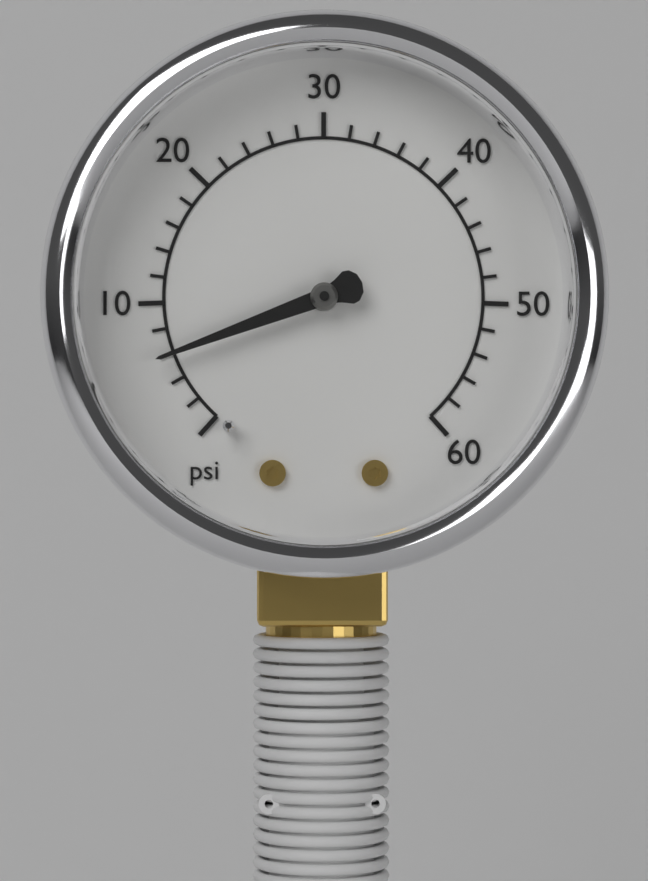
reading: 6 psi
